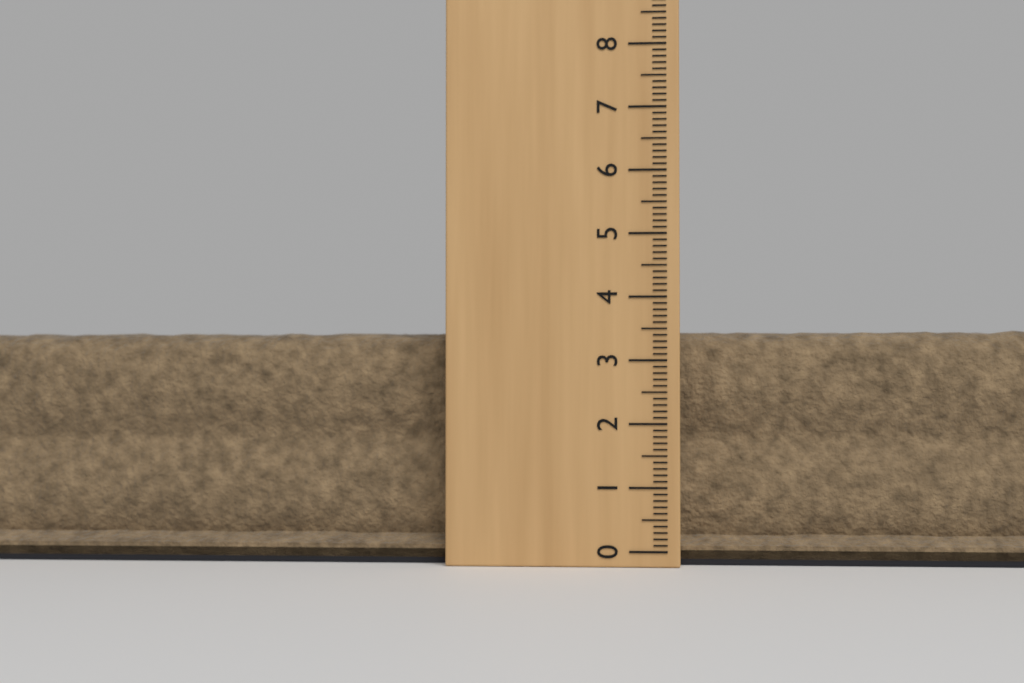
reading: 3.5 (no unit)
